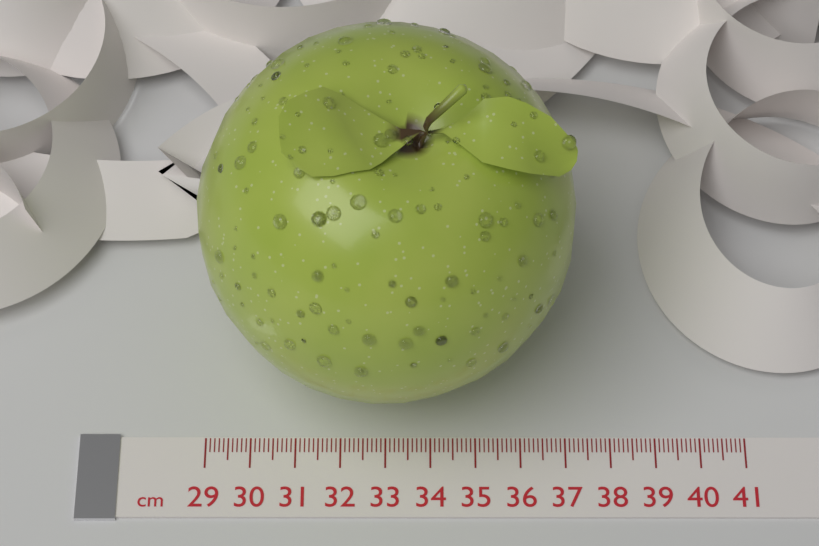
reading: 37.1 cm
